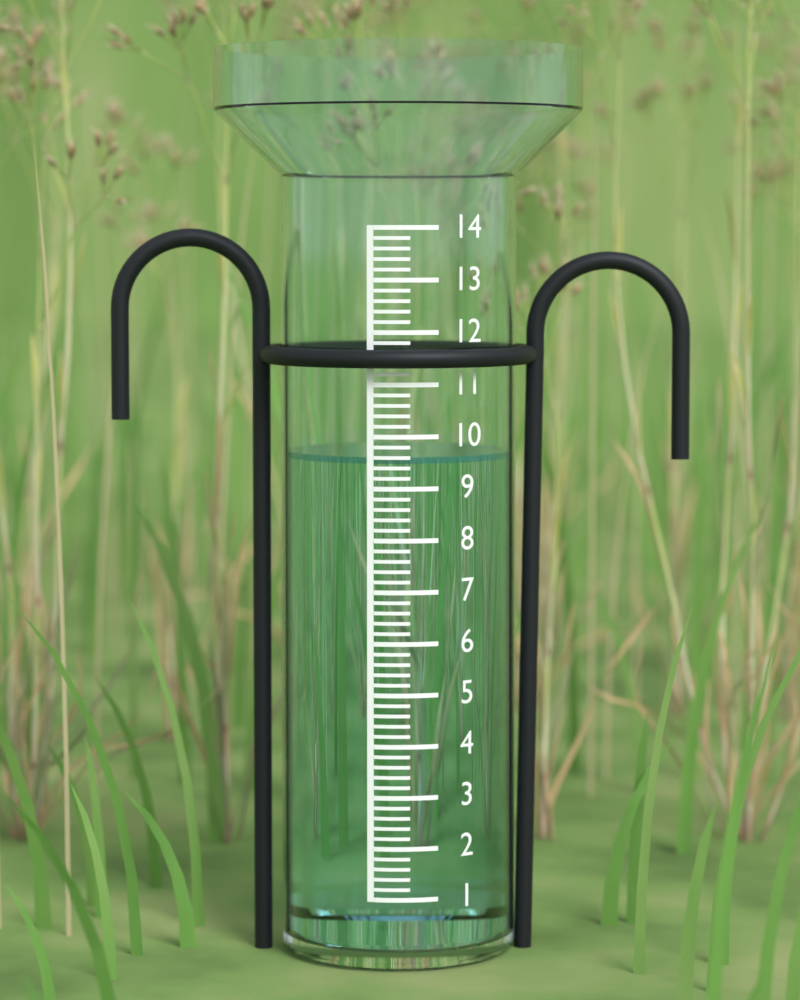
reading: 9.6 (no unit)
